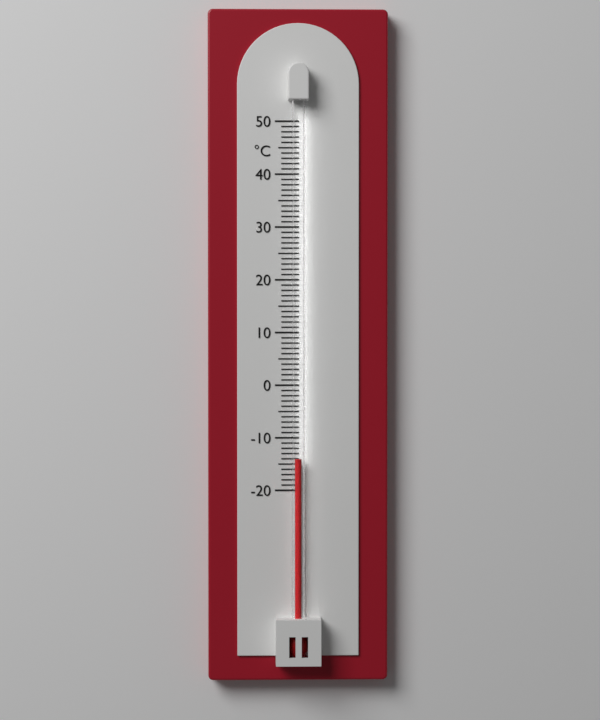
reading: -14 °C
